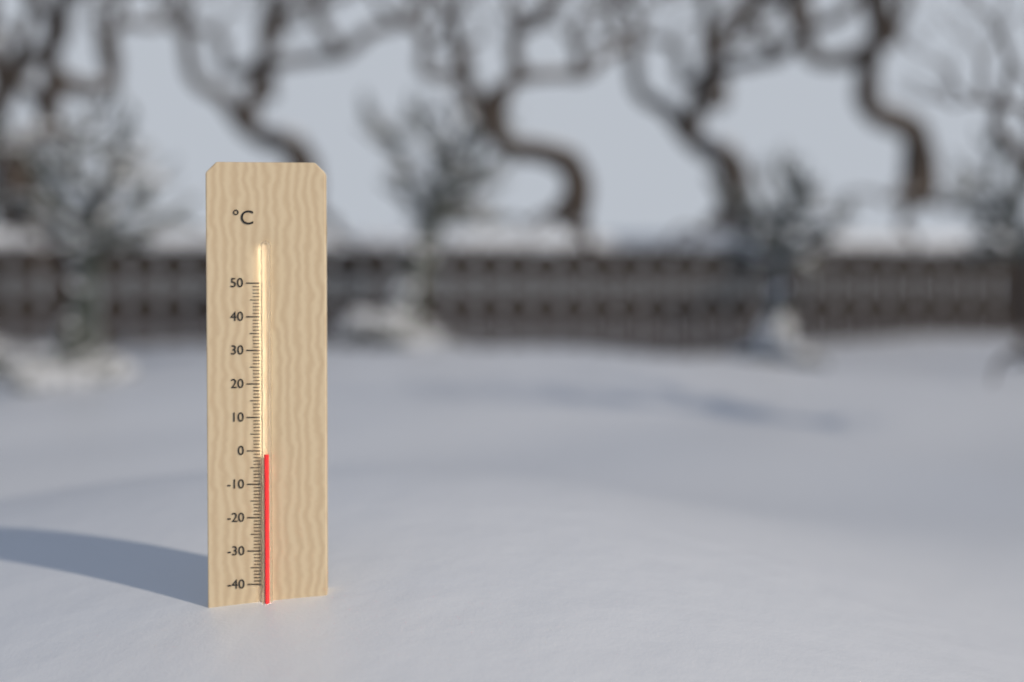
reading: -1 °C
